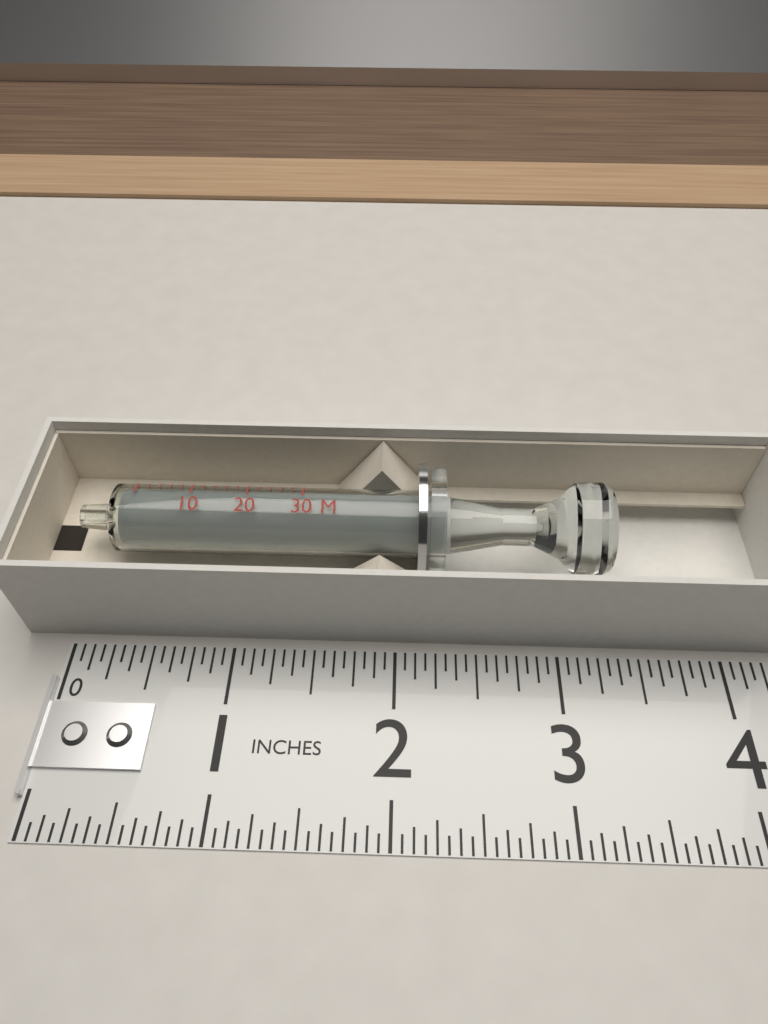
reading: 3.3125 in
